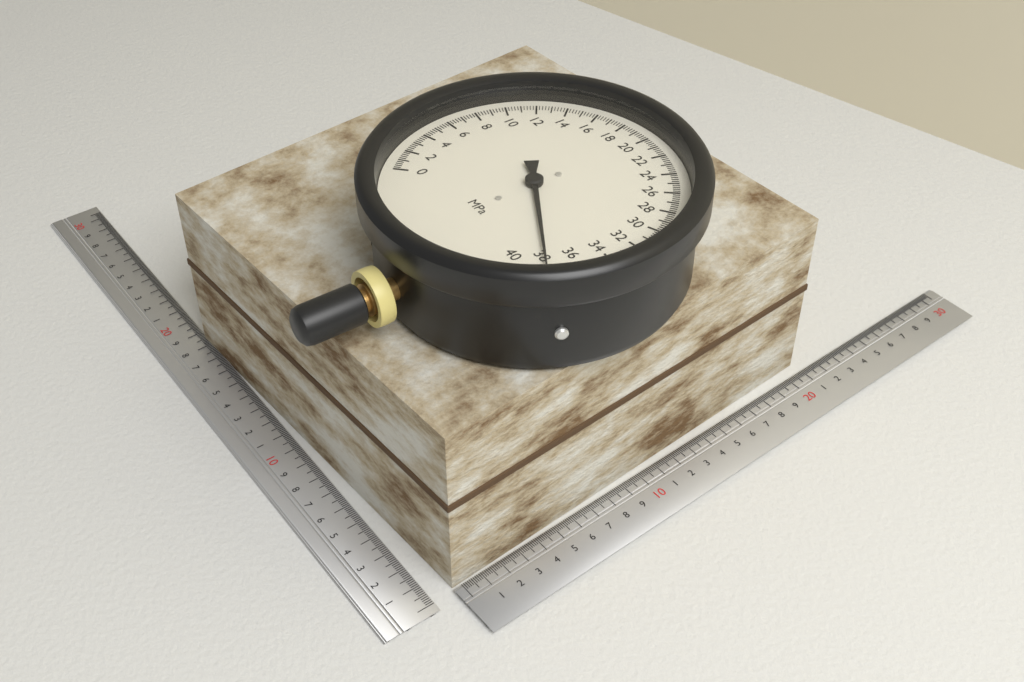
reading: 37.8 MPa
